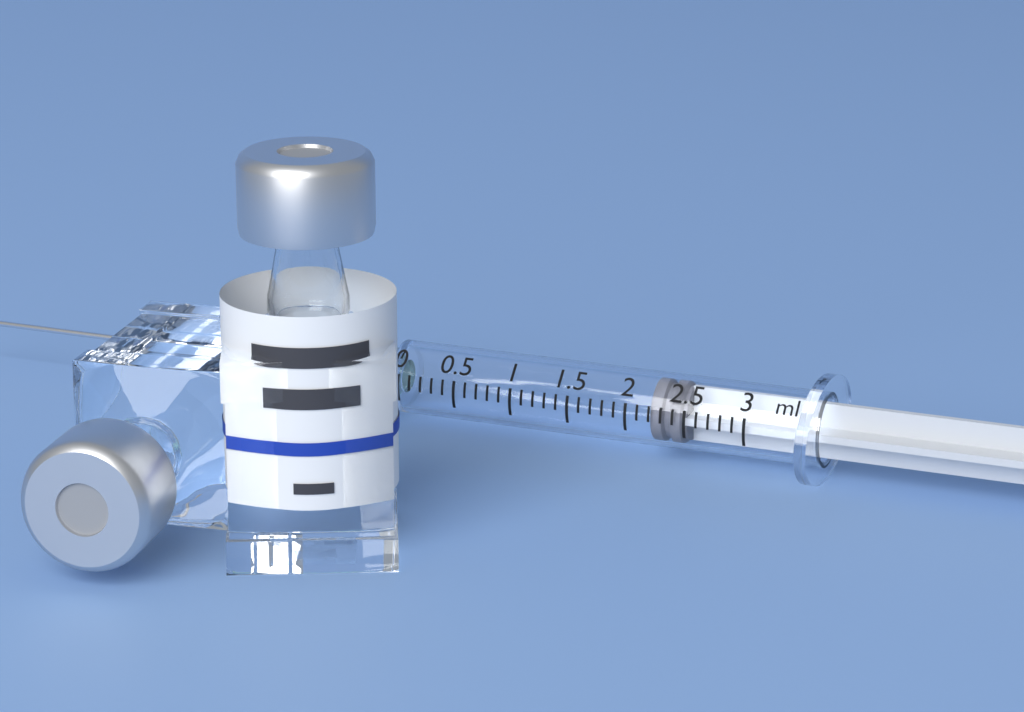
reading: 2.2 ml
